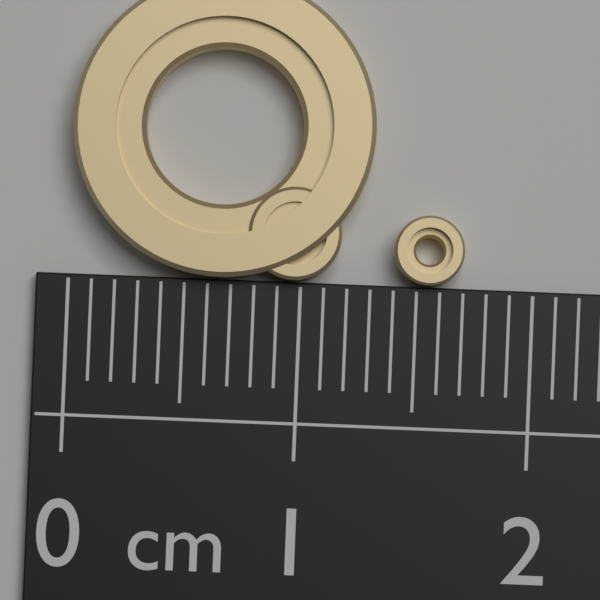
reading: 1.3 cm
